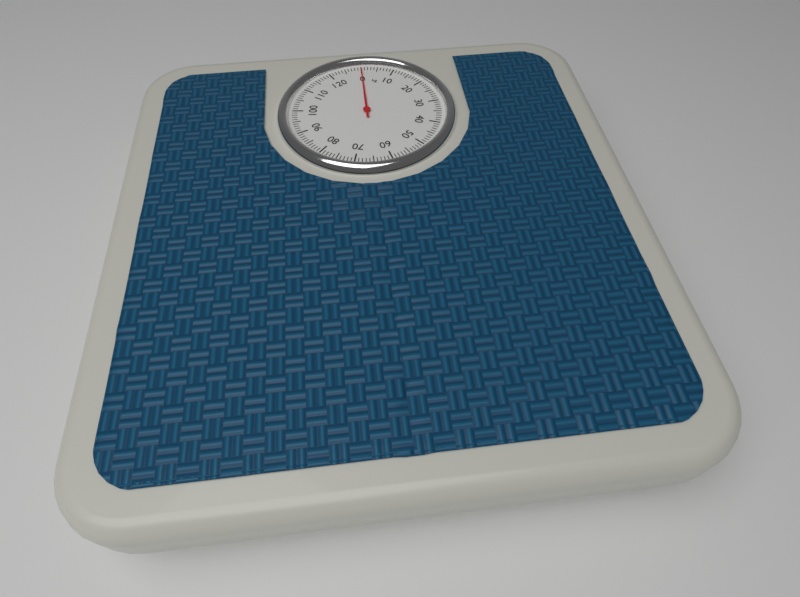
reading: 0 kg
